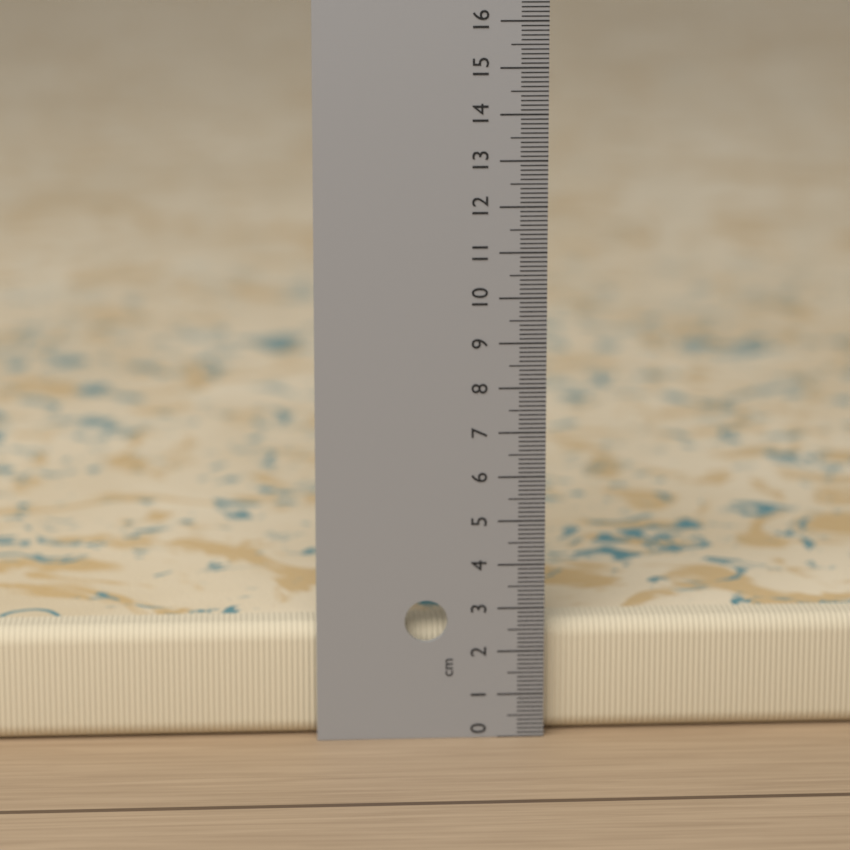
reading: 2.6 cm
